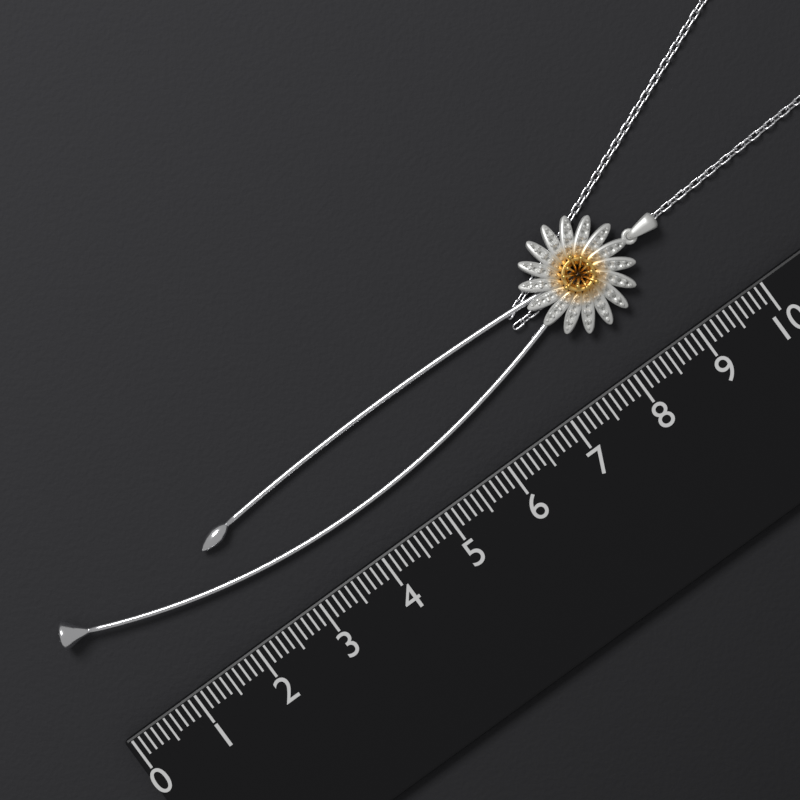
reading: 9.4 (no unit)
